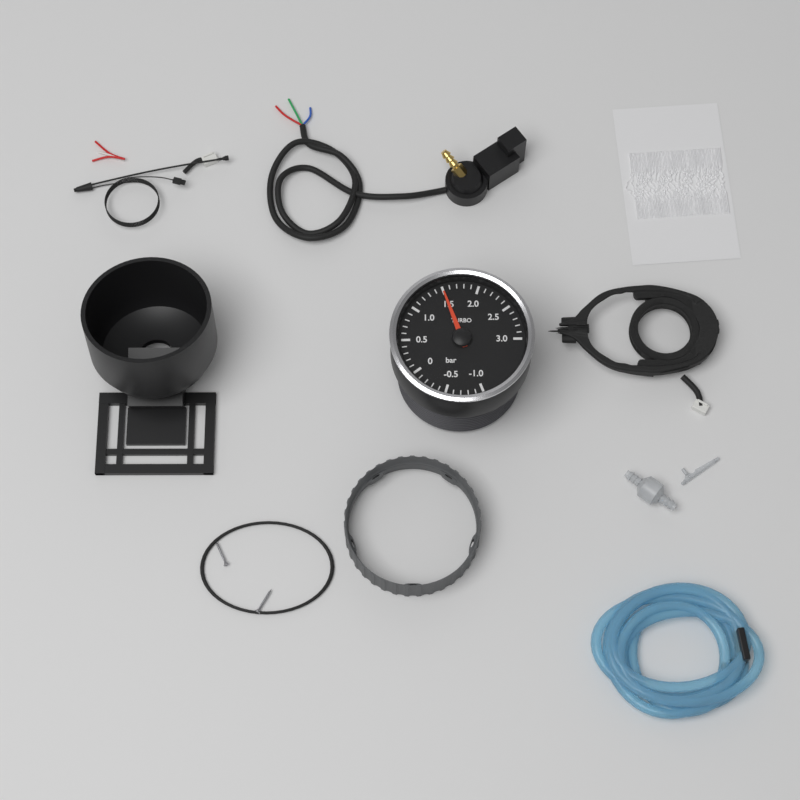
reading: 1.5 bar
